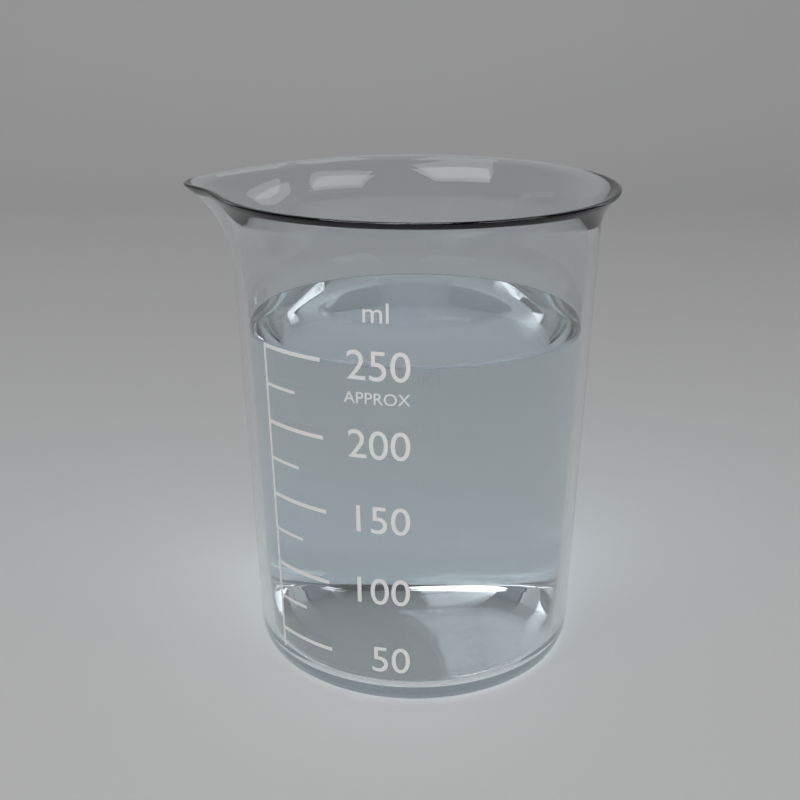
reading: 250 ml
